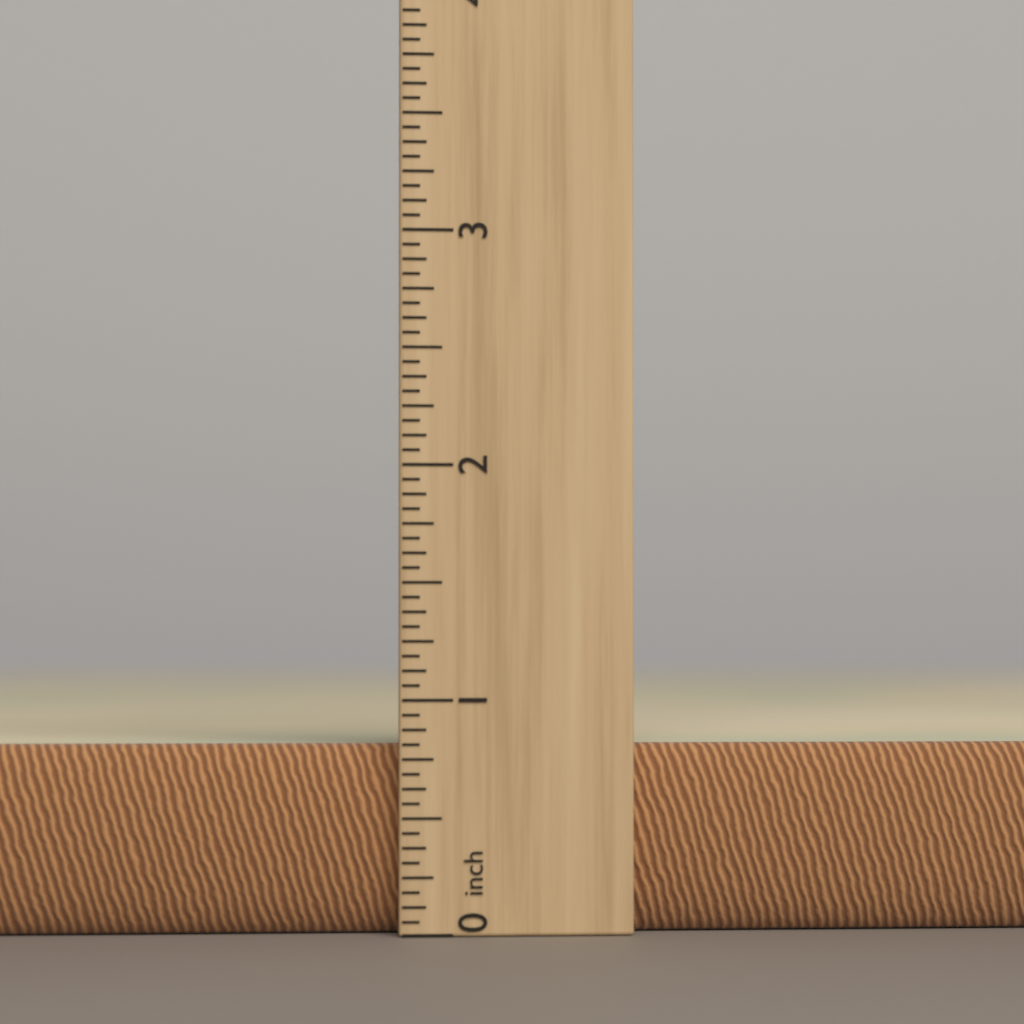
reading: 0.8125 inch
